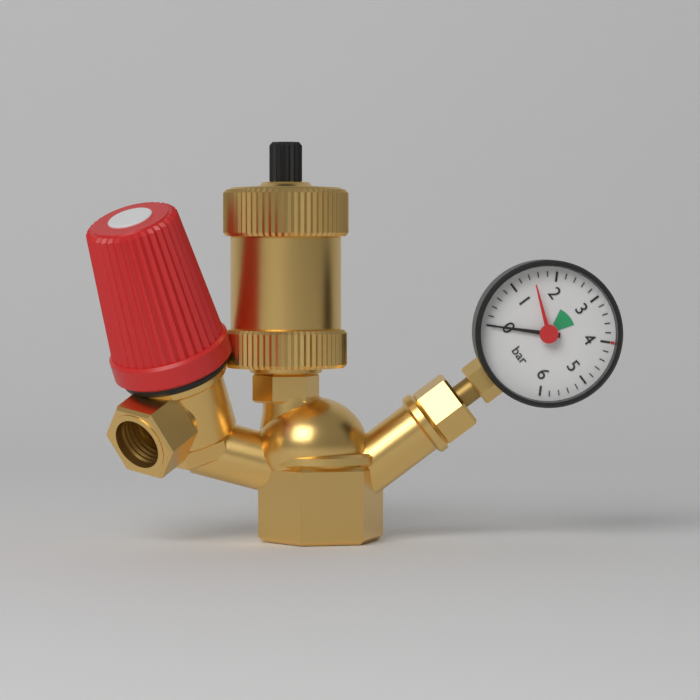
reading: 0.0 bar
